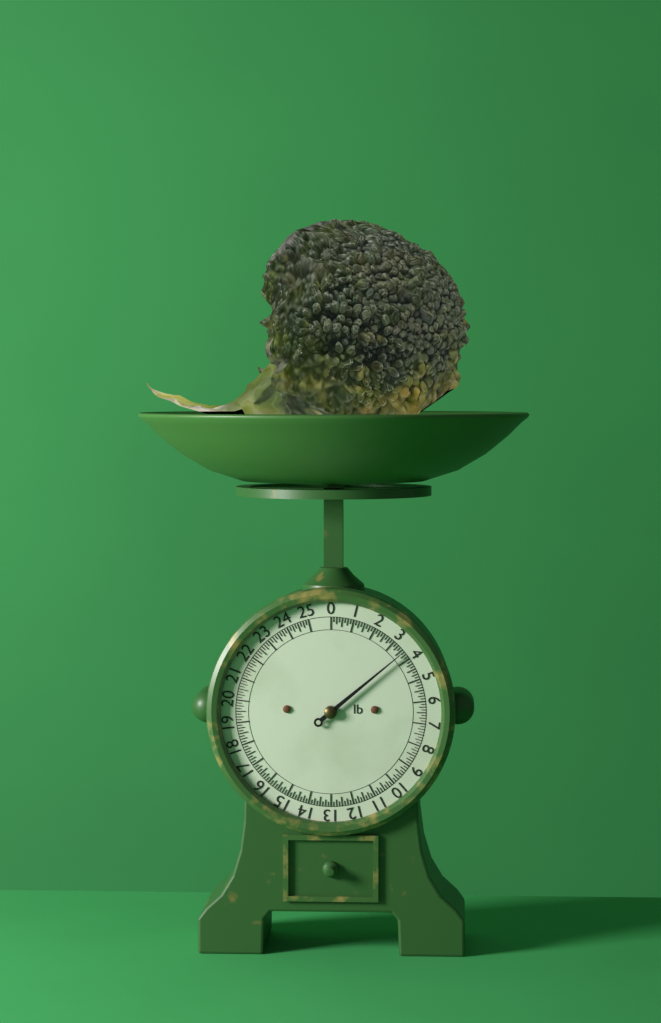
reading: 3.625 lb
